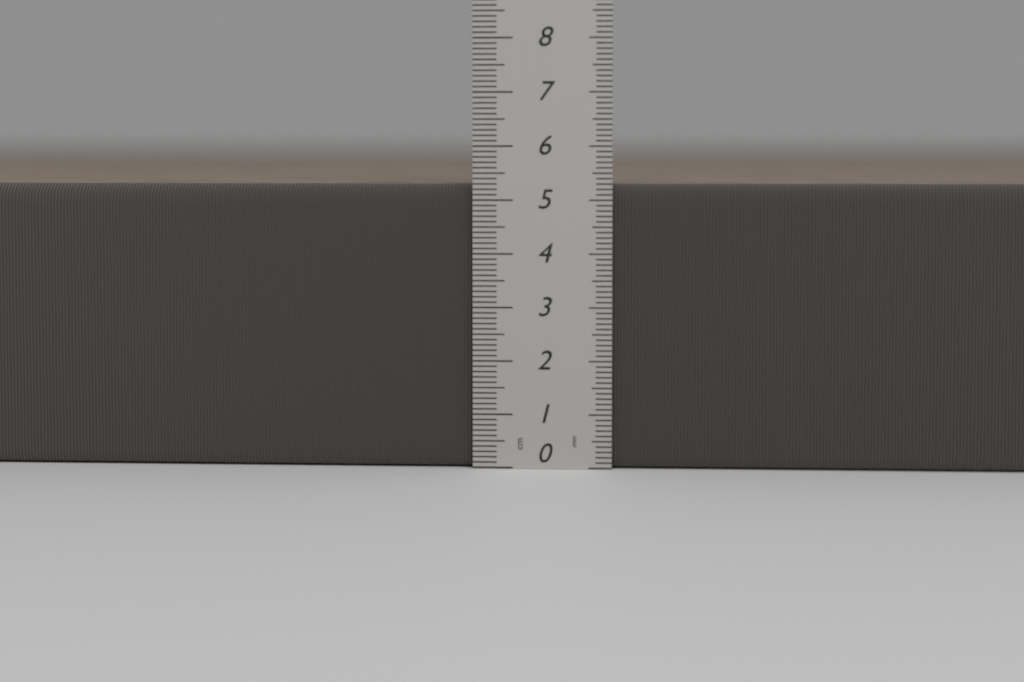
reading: 5.3 cm
